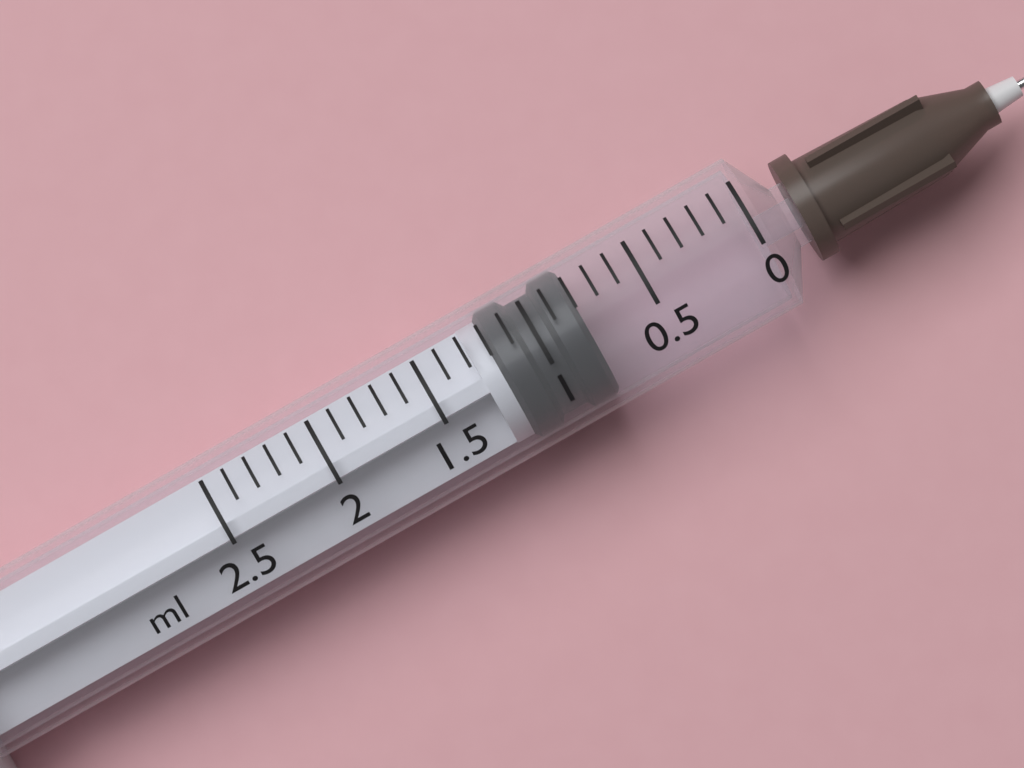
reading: 0.8 ml
